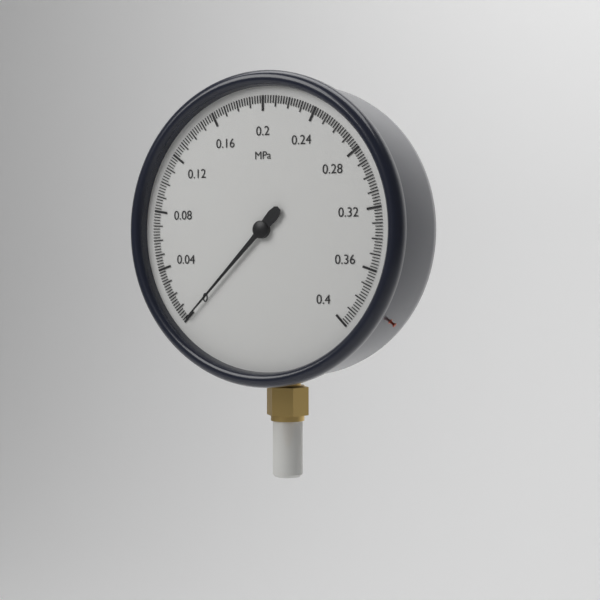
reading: 0.000 MPa
